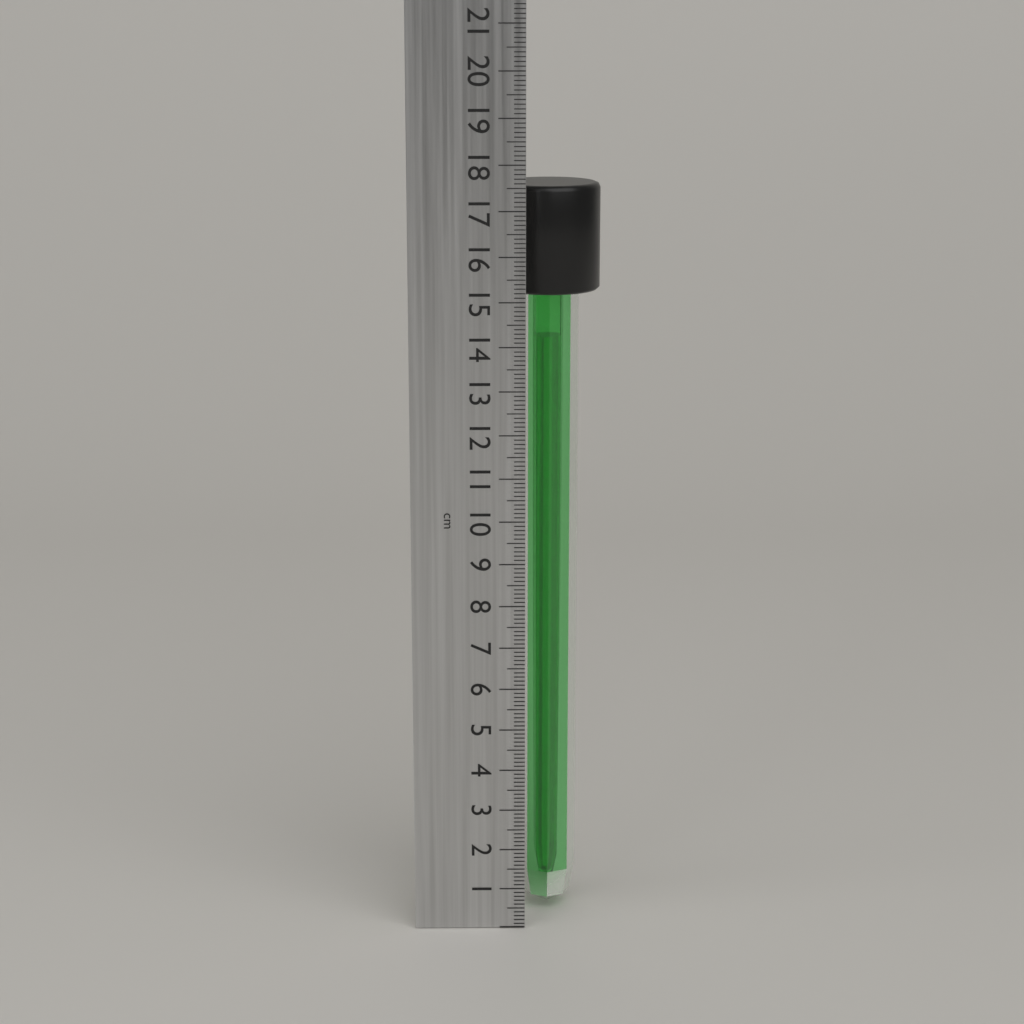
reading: 17.5 cm
